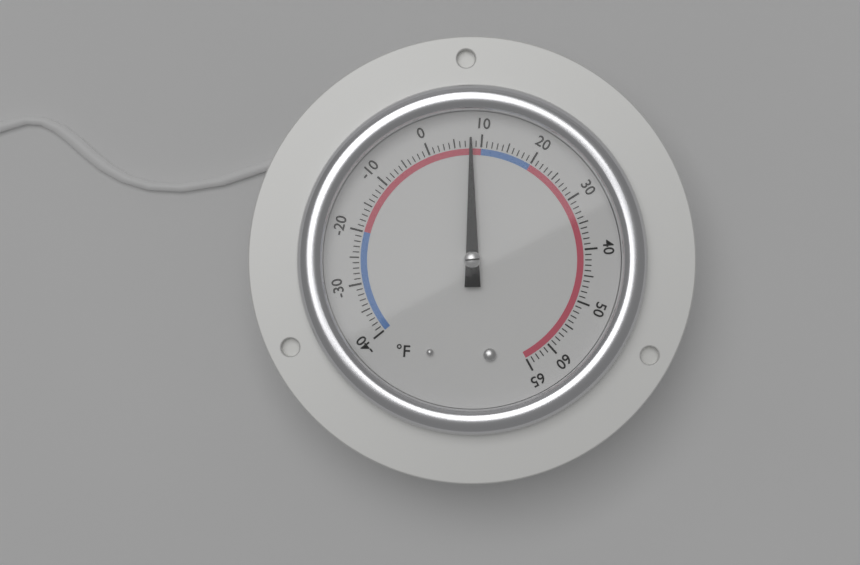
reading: 8 °F
